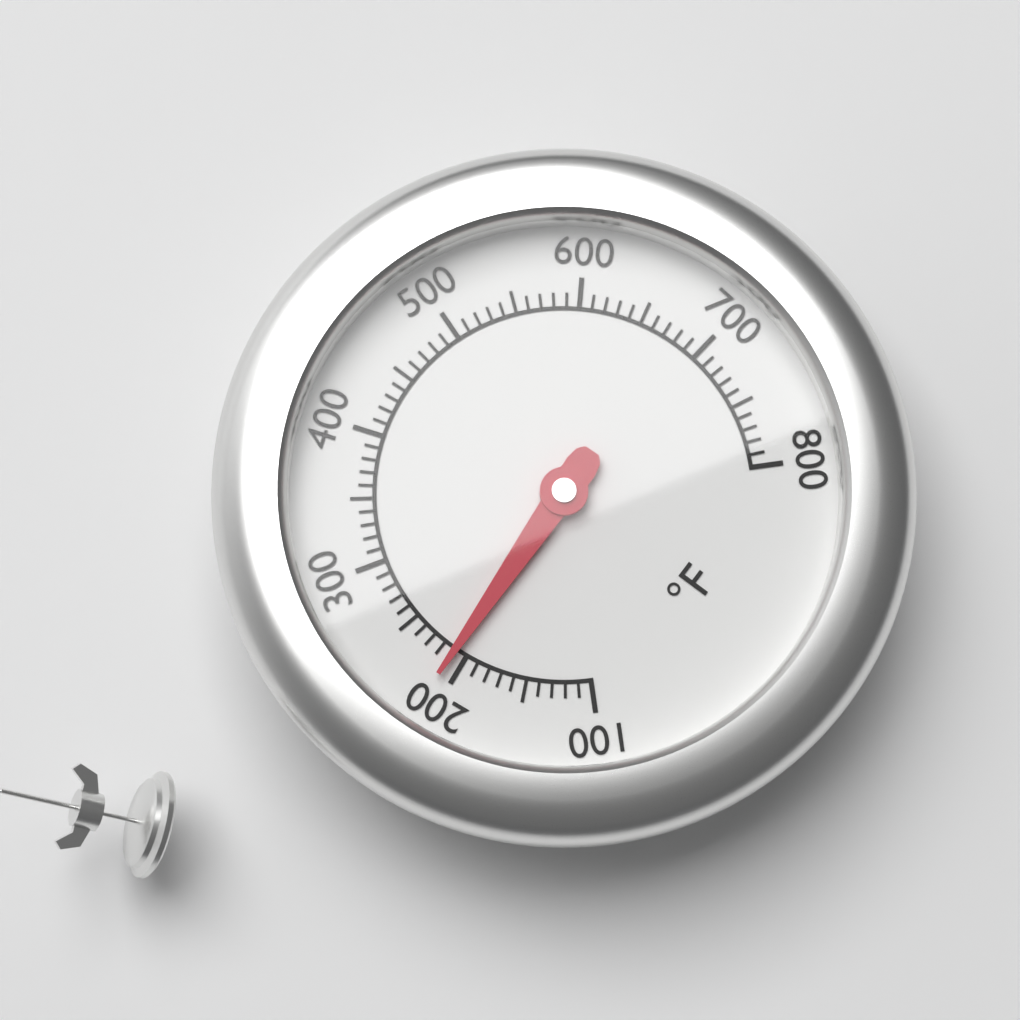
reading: 210 °F
